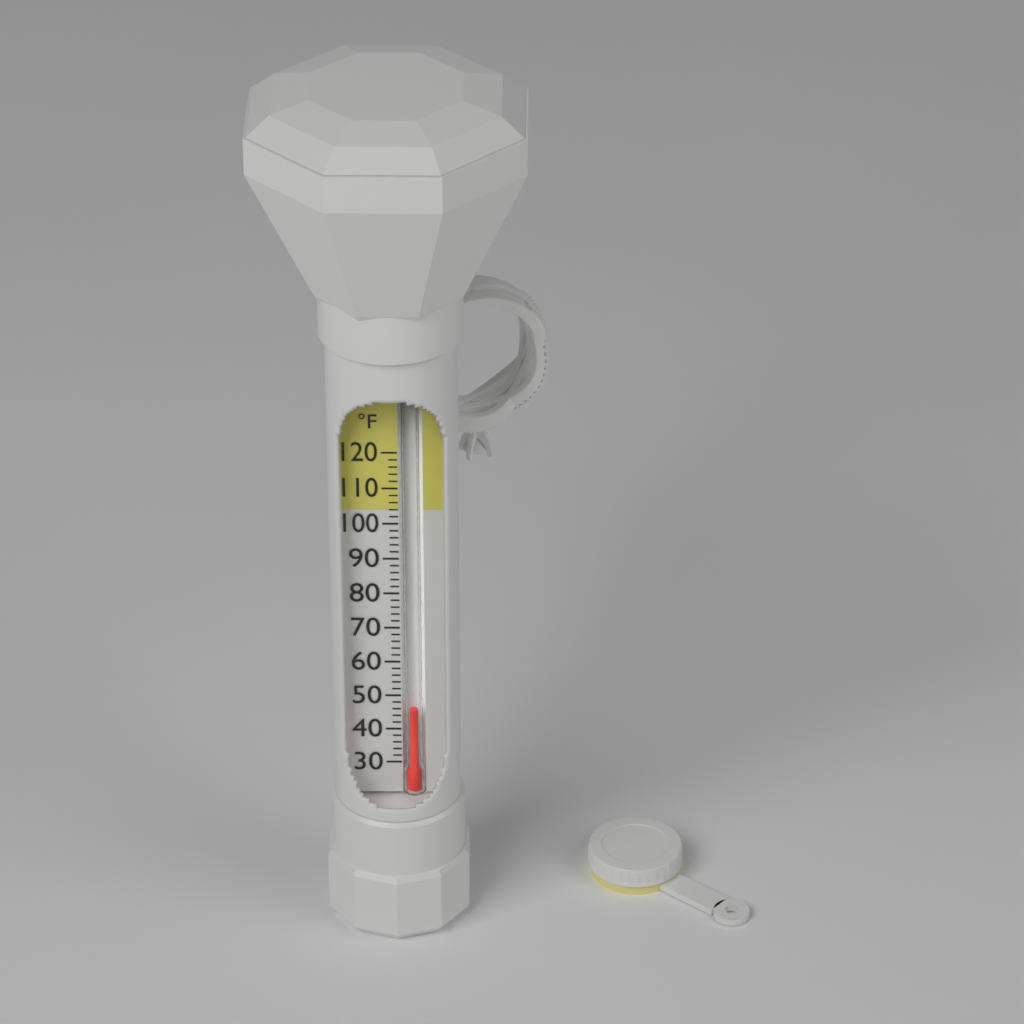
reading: 46 °F
